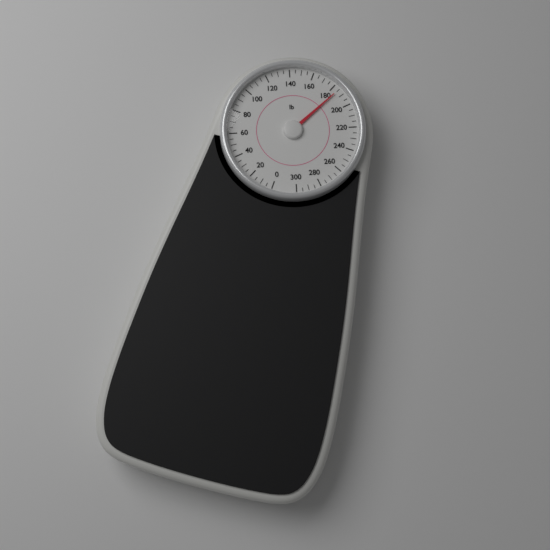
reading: 185 lb
